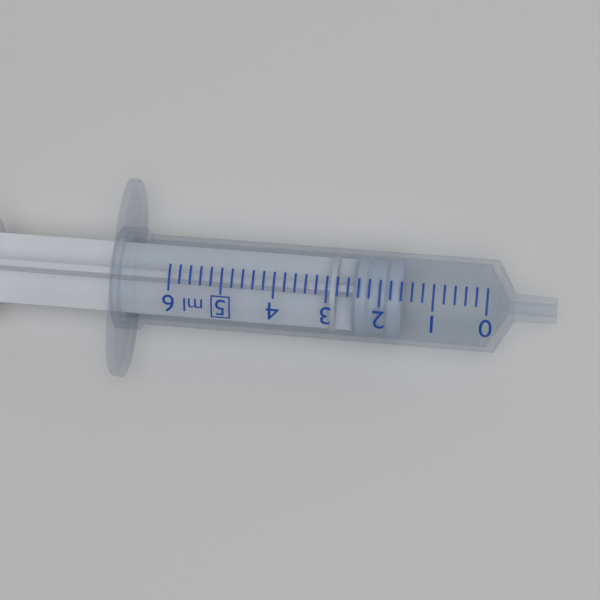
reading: 1.6 ml
